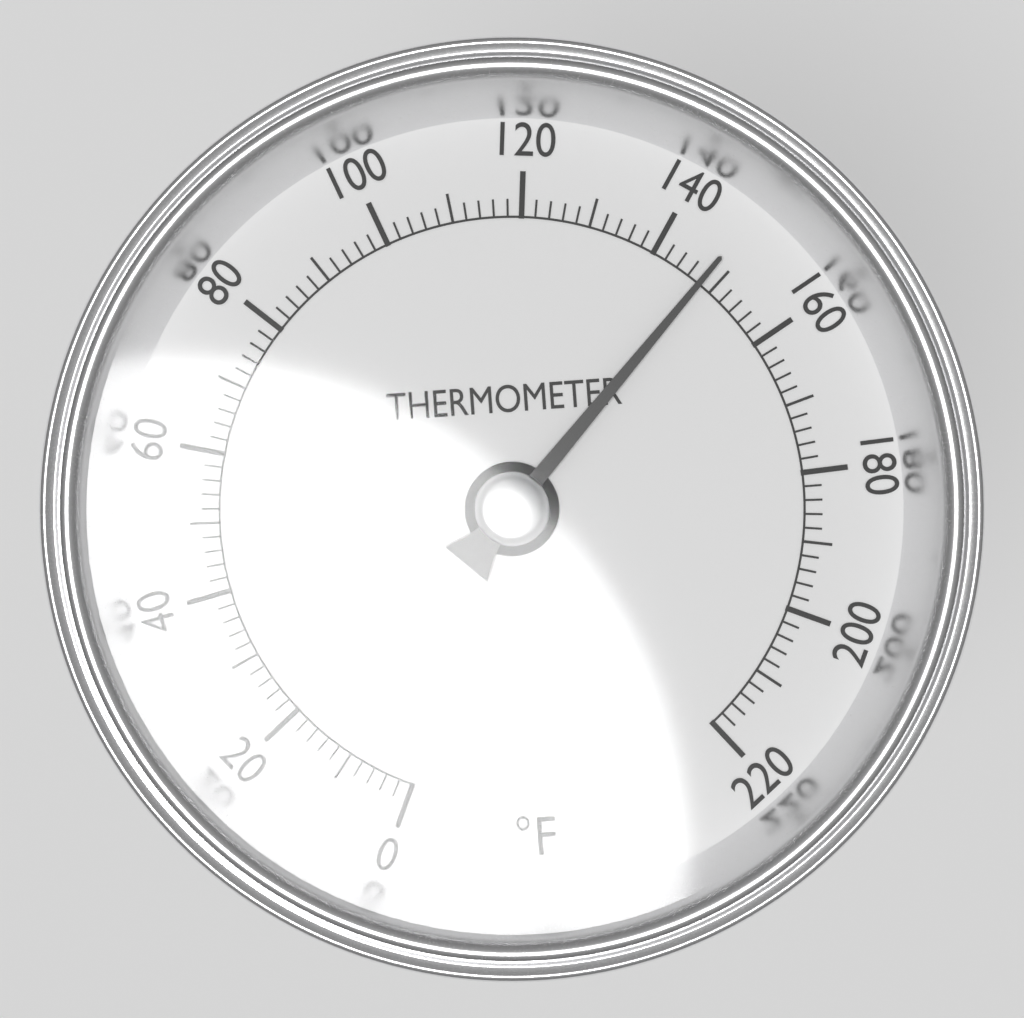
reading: 148 °F
